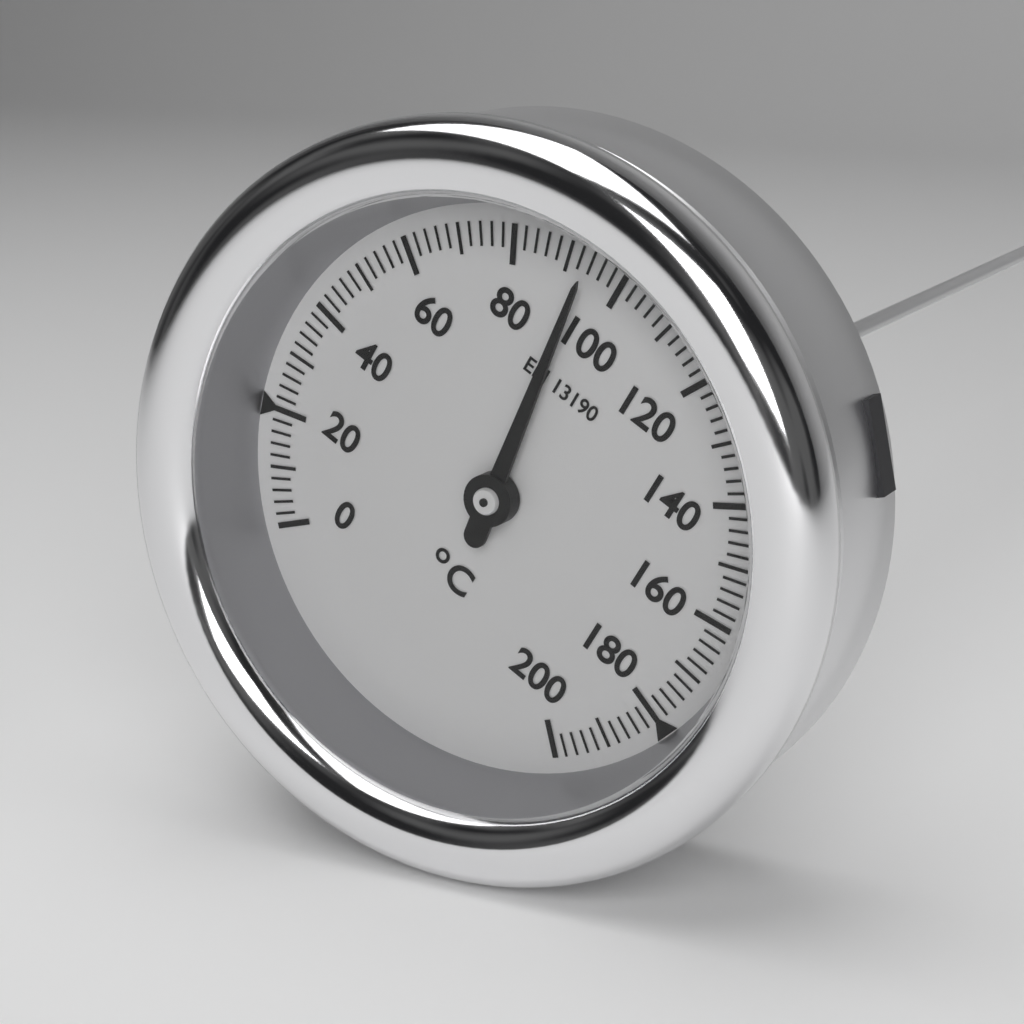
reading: 94 °C
